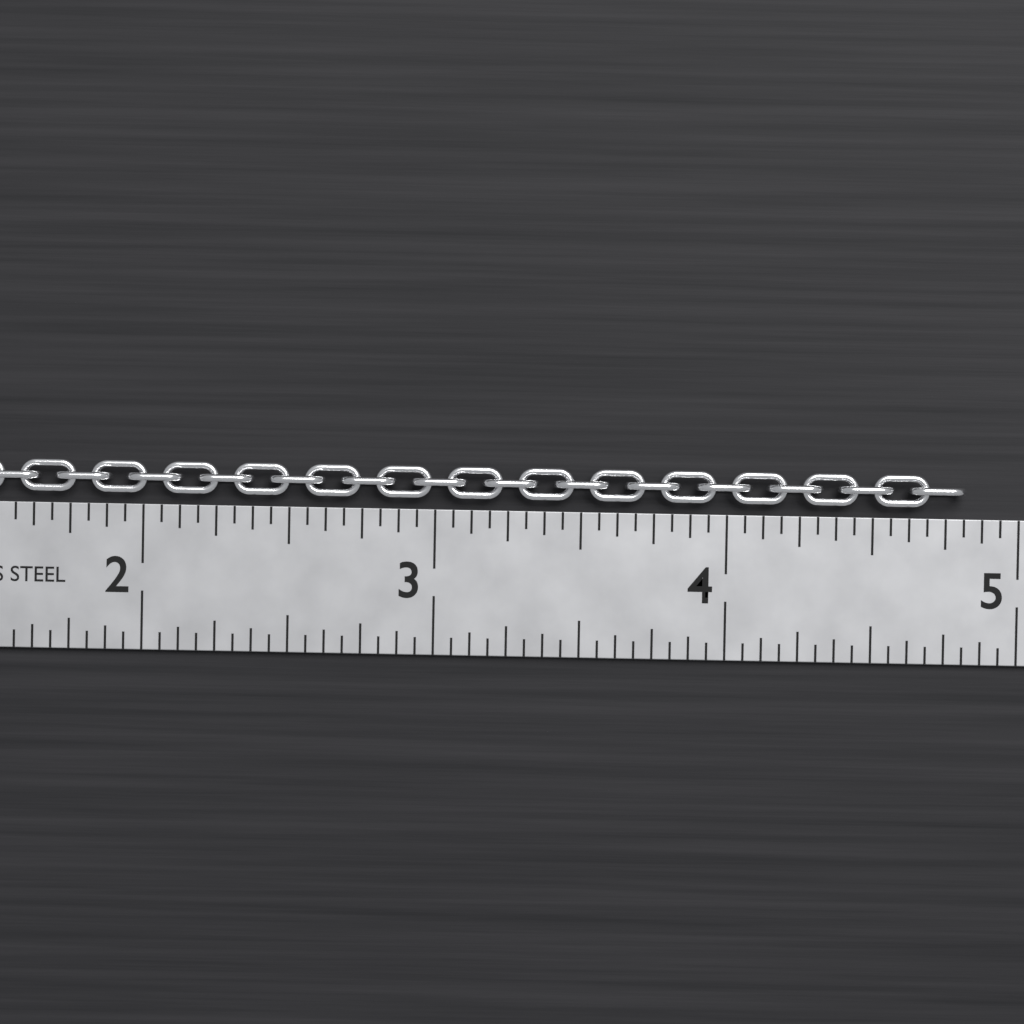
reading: 4.8125 in
